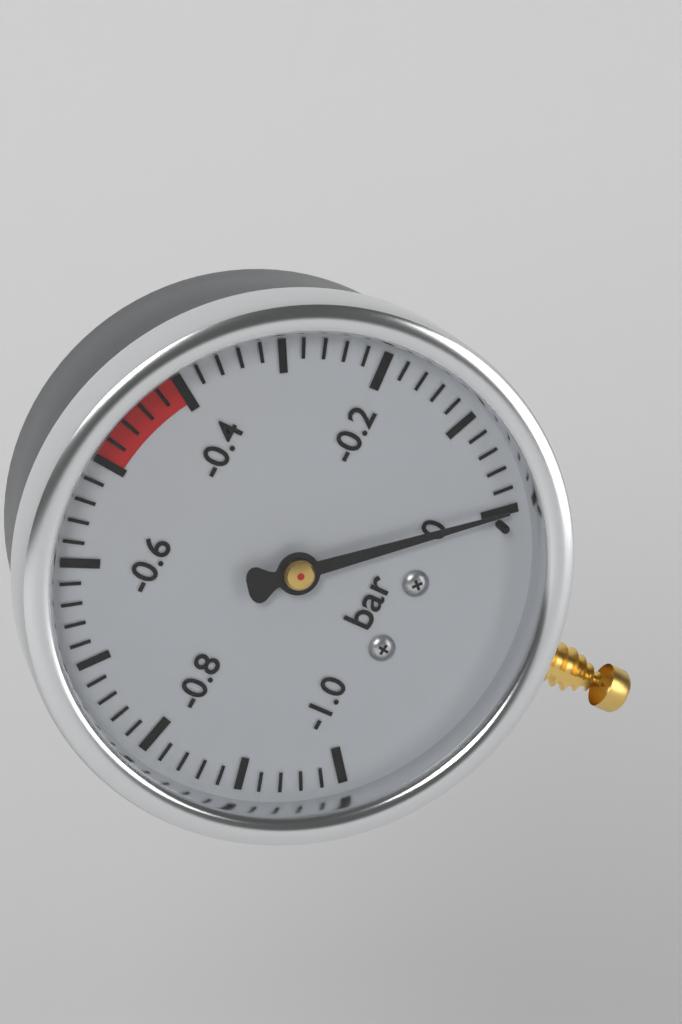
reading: 0.00 bar
